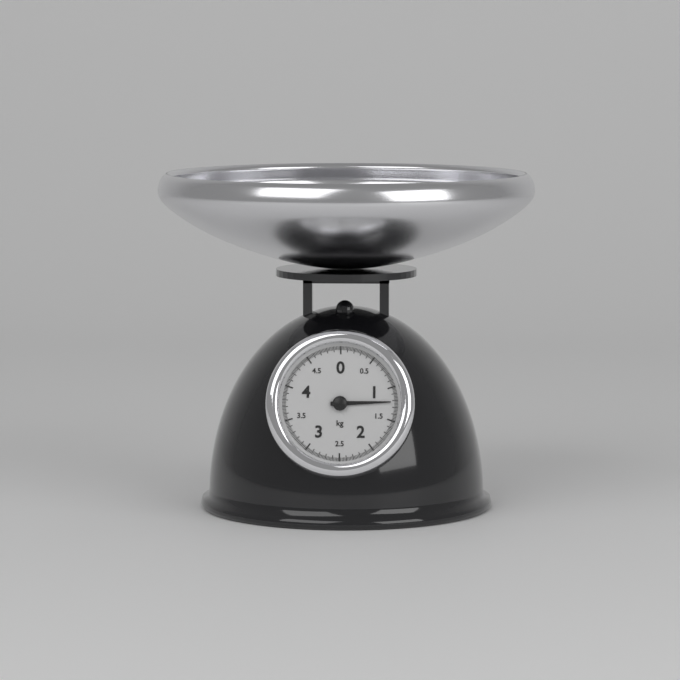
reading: 1.22 kg
